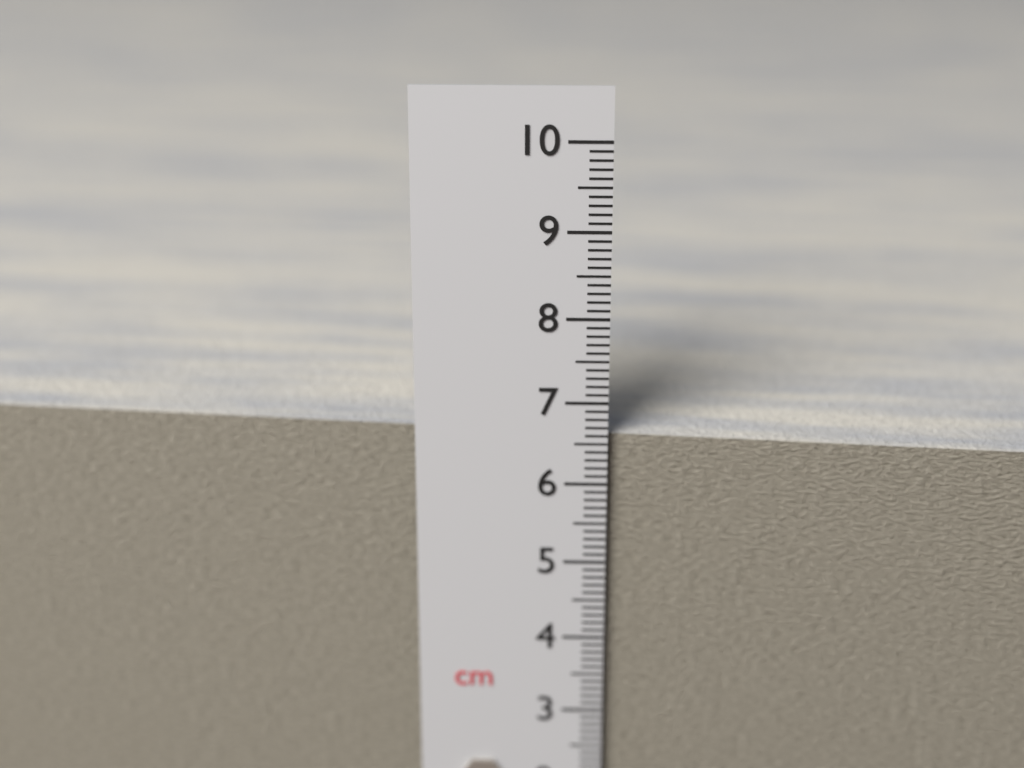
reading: 6.6 cm
